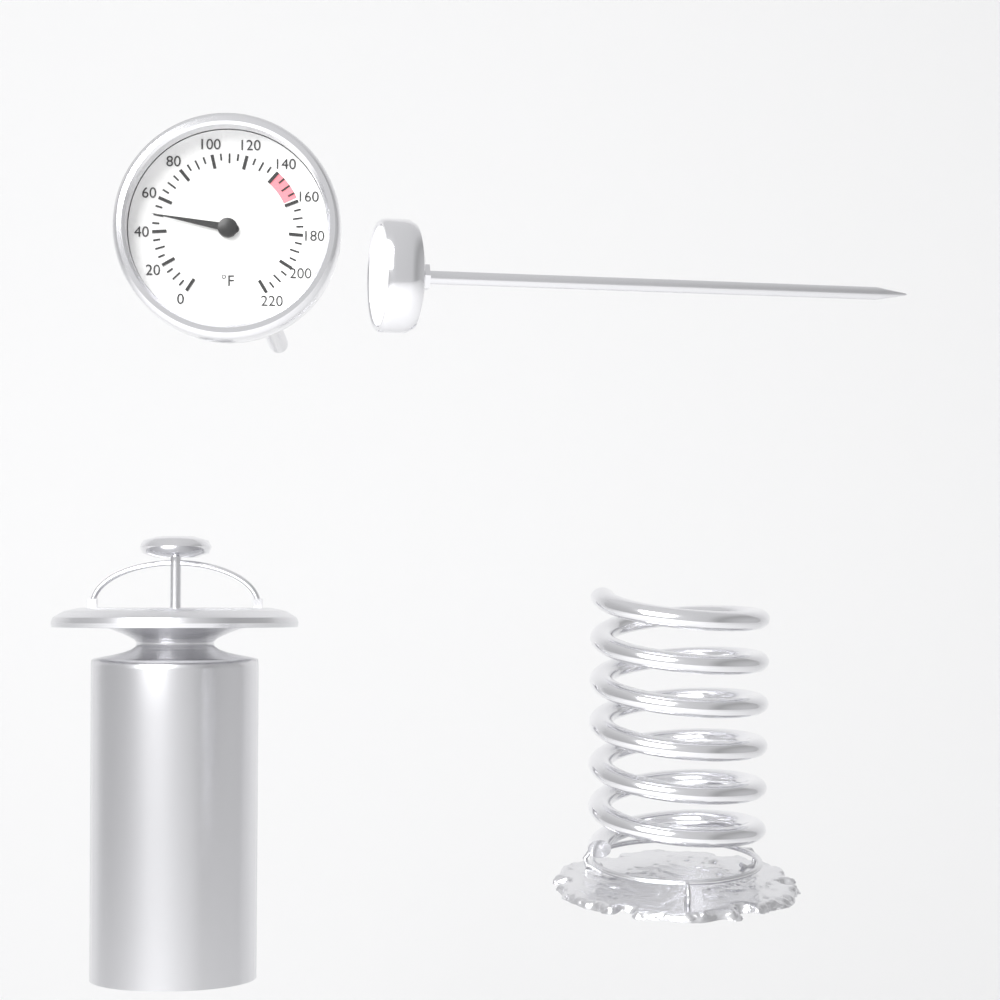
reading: 50 °F
